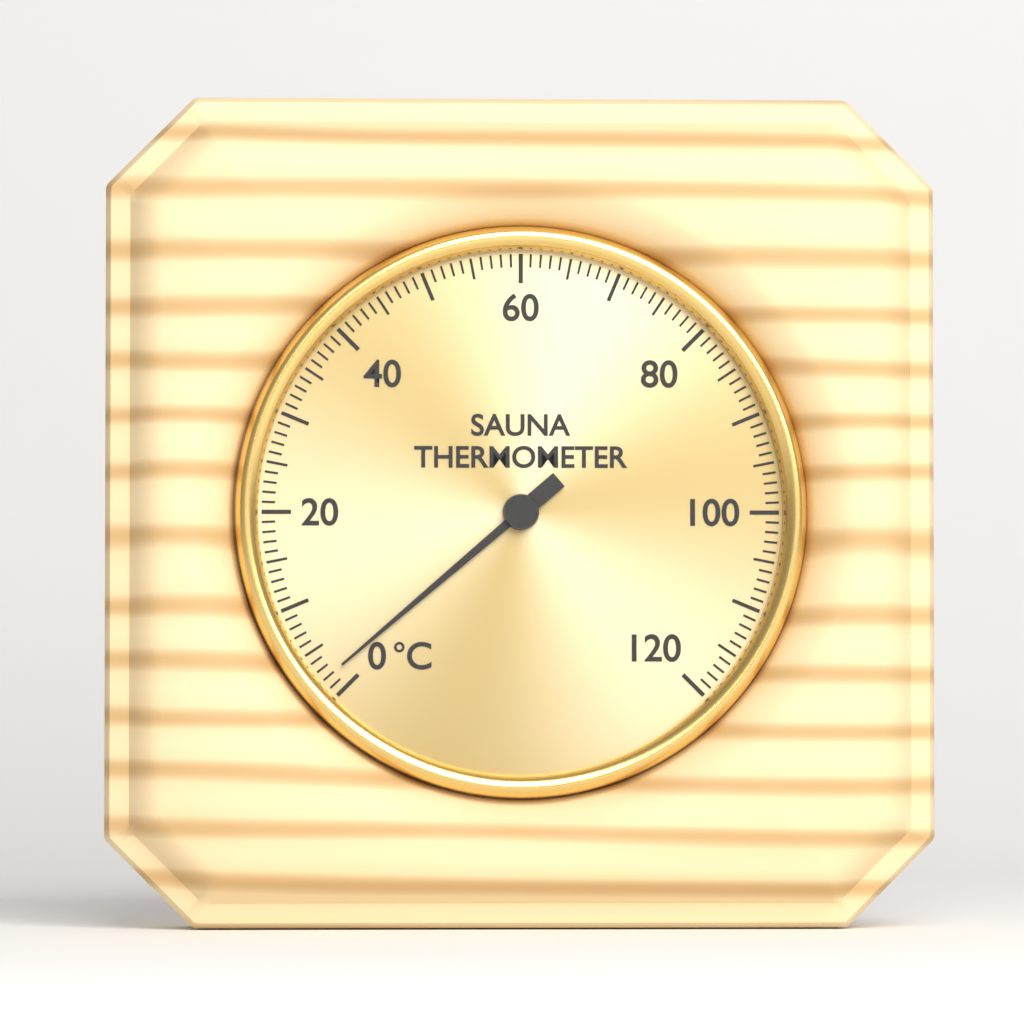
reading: 2 °C
